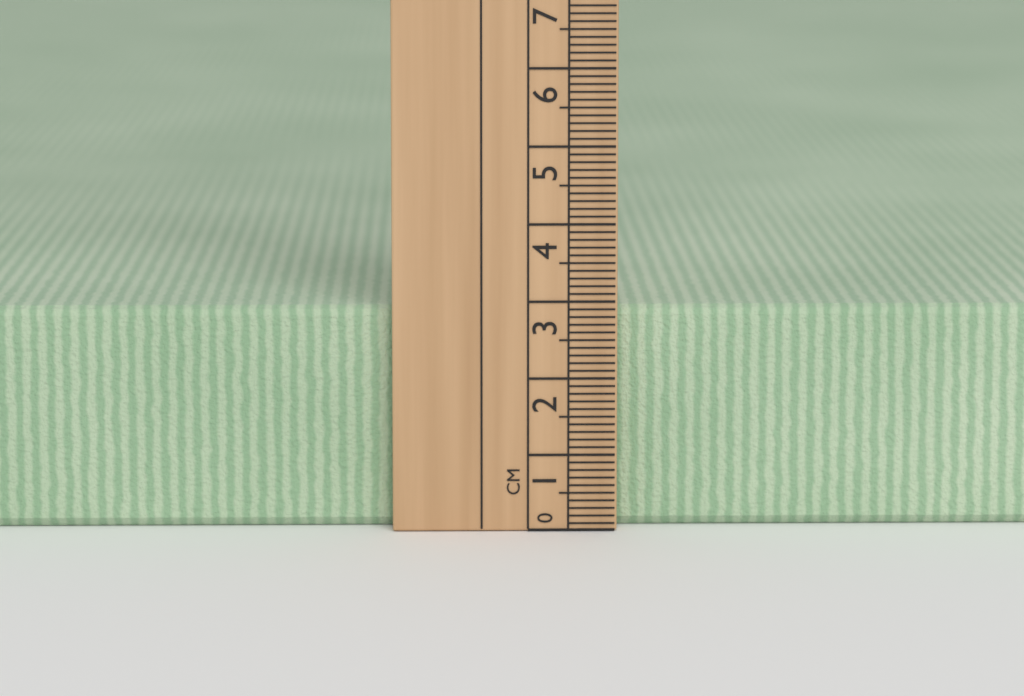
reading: 2.9 cm
